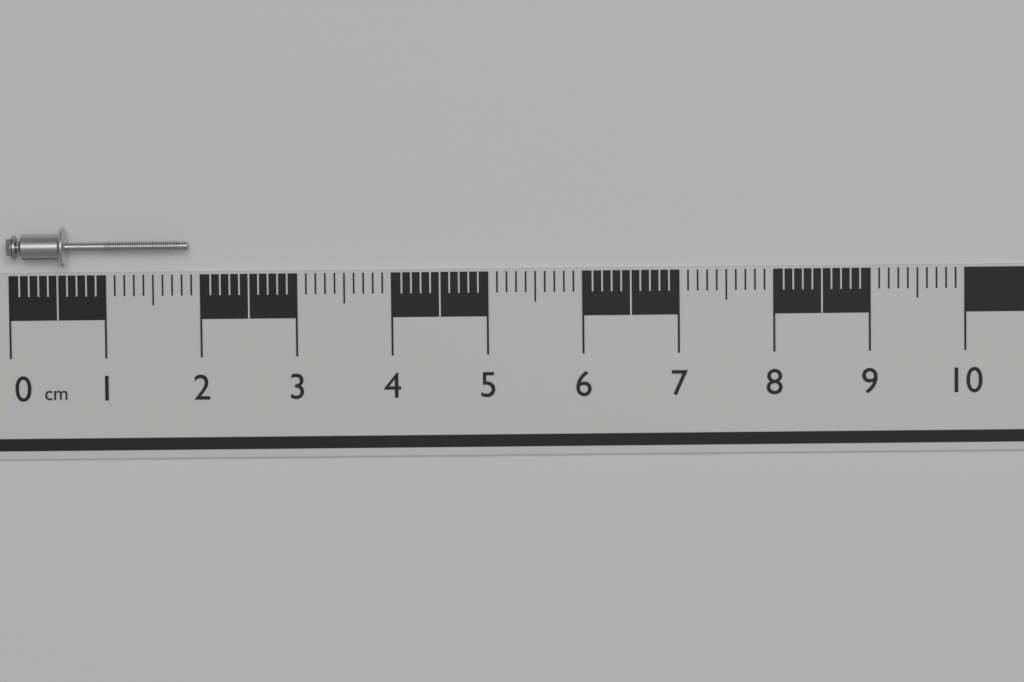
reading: 1.9 cm
